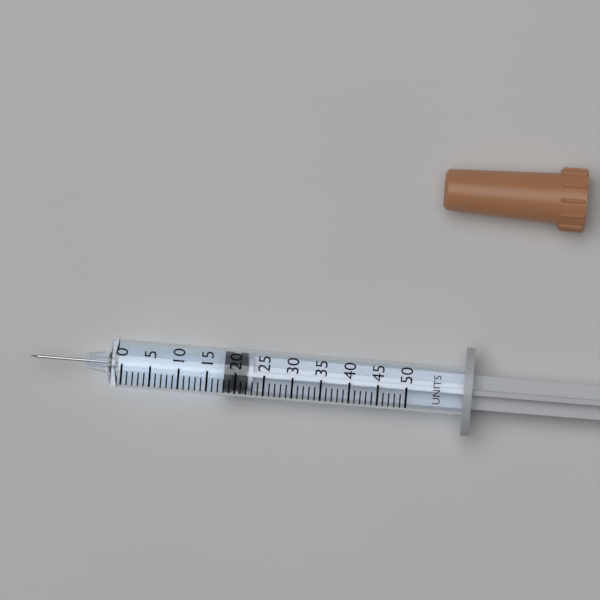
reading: 18 units
